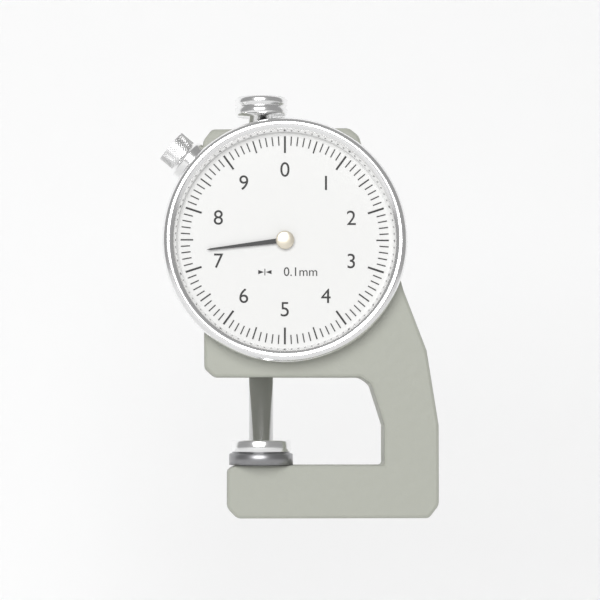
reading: 7.3 mm
